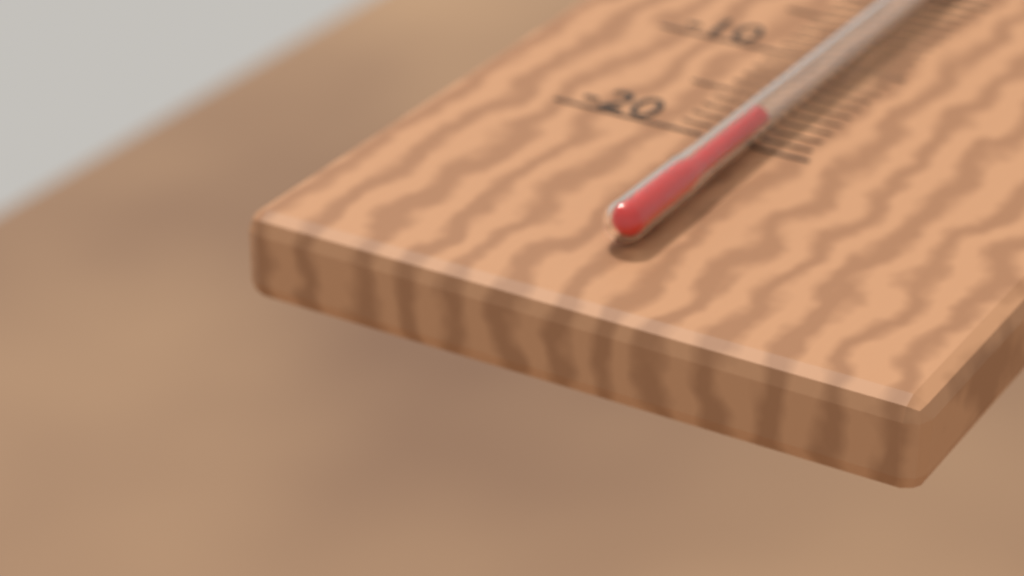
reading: -19 °C
